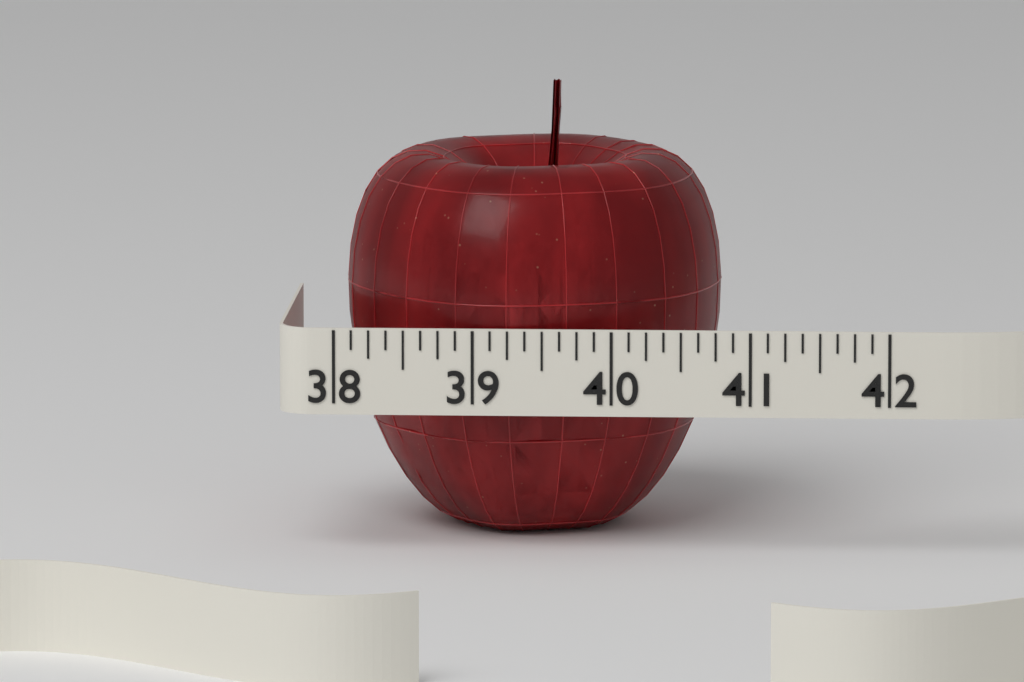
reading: 40.750 (no unit)
